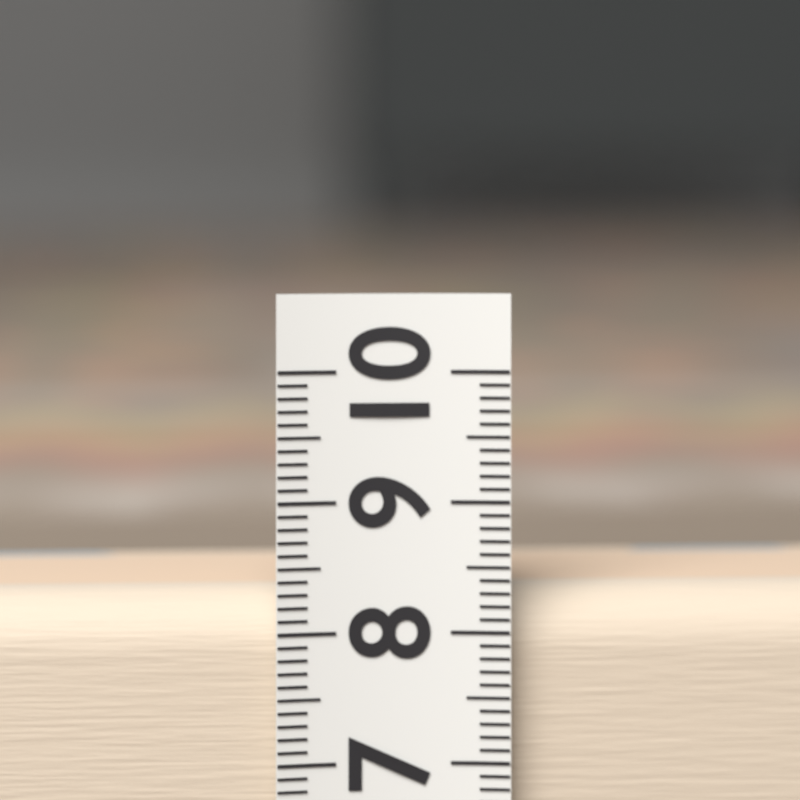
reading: 8.3 (no unit)
